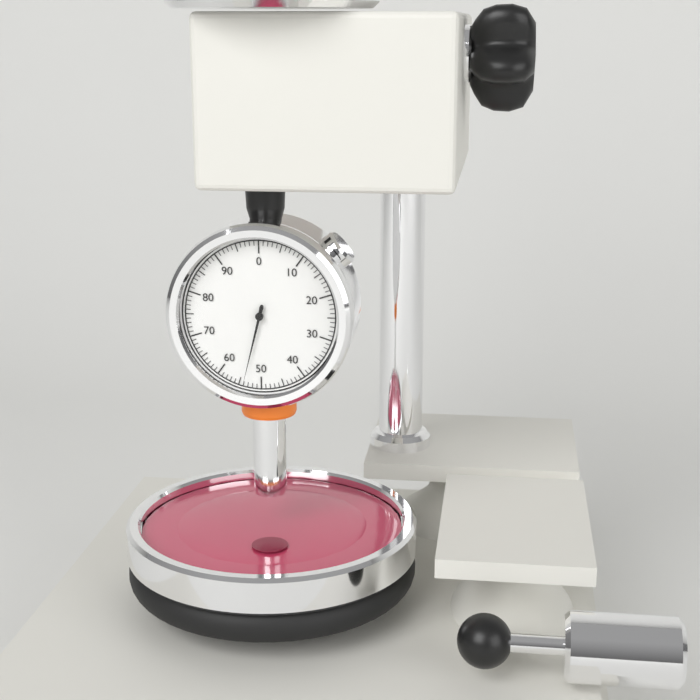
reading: 54 (no unit)
